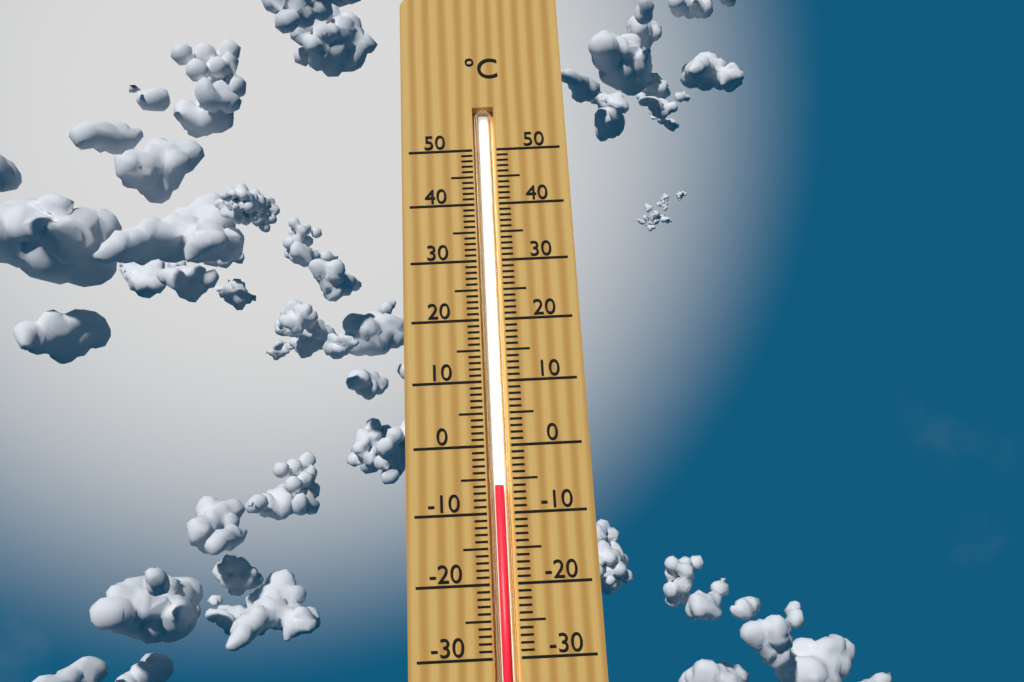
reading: -6 °C
